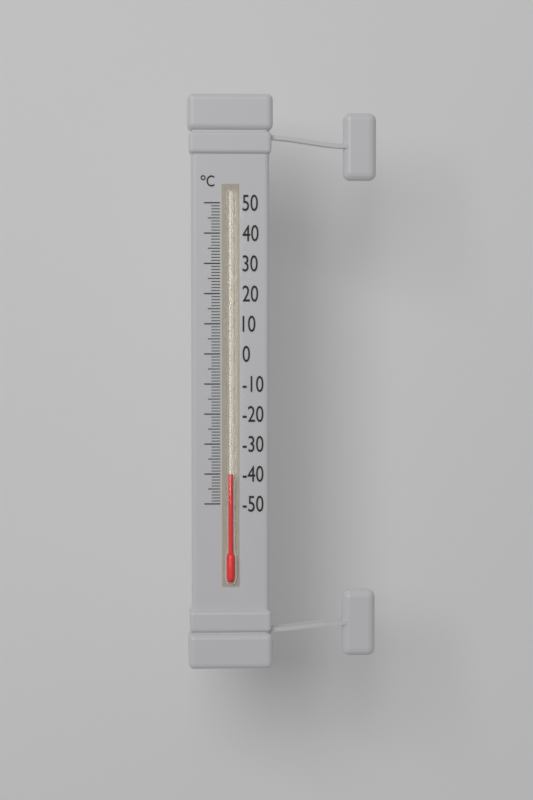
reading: -40 °C
